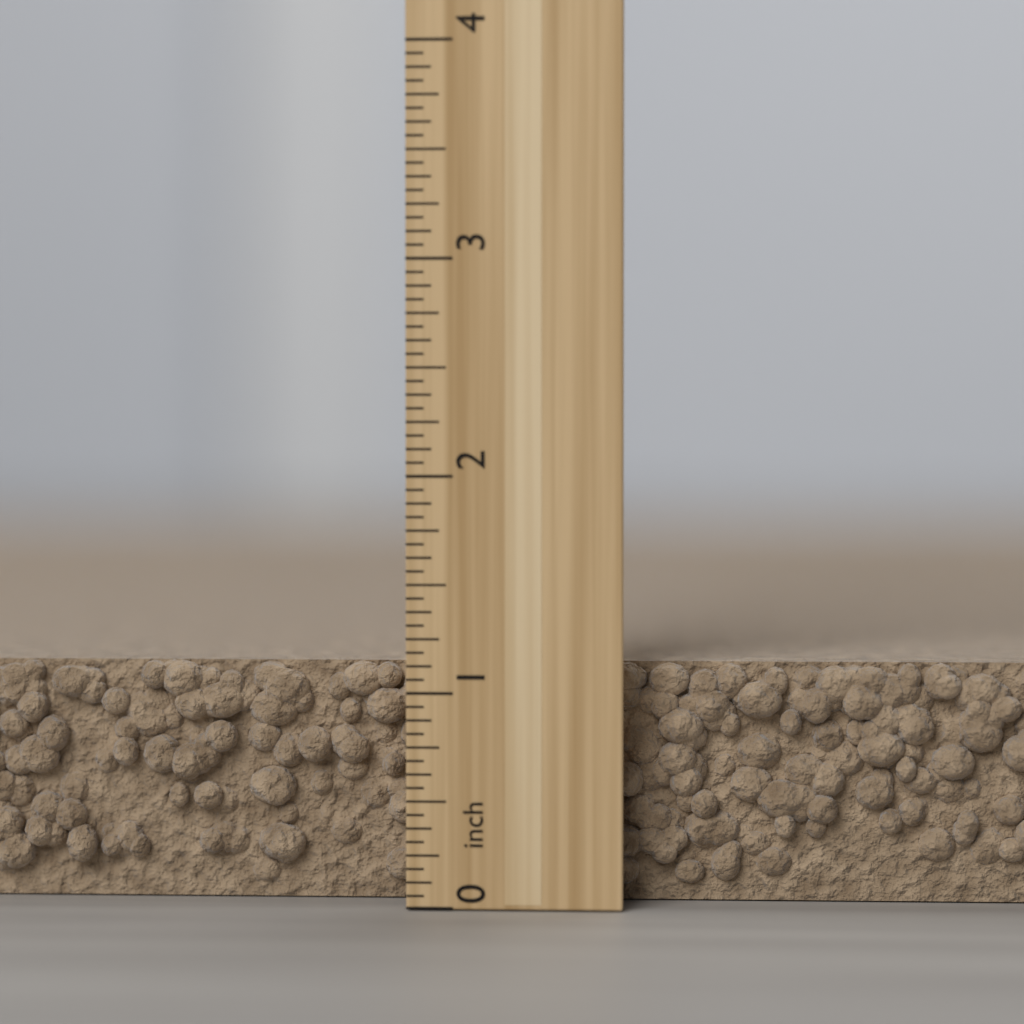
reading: 1.1250 inch
